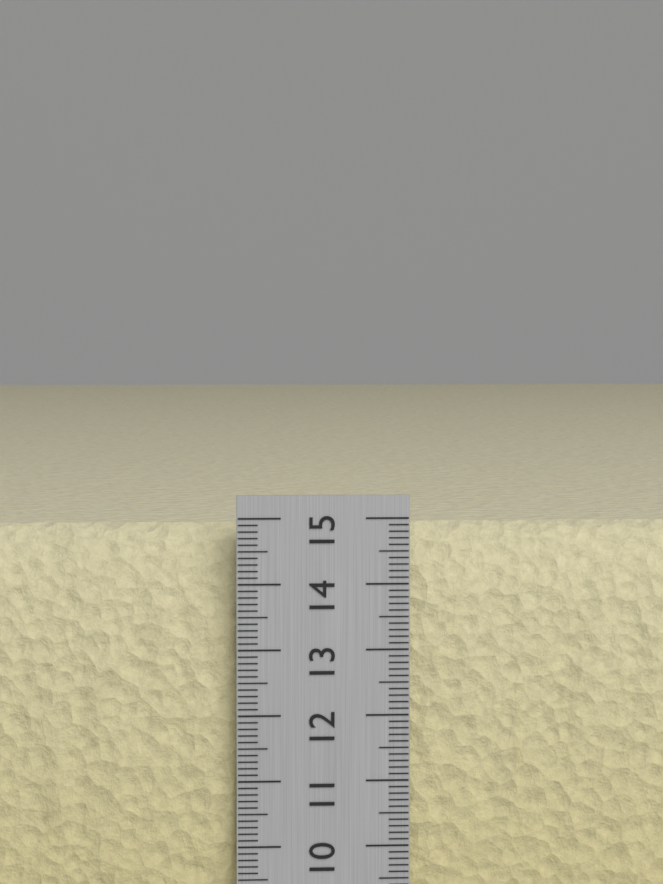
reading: 14.9 cm
